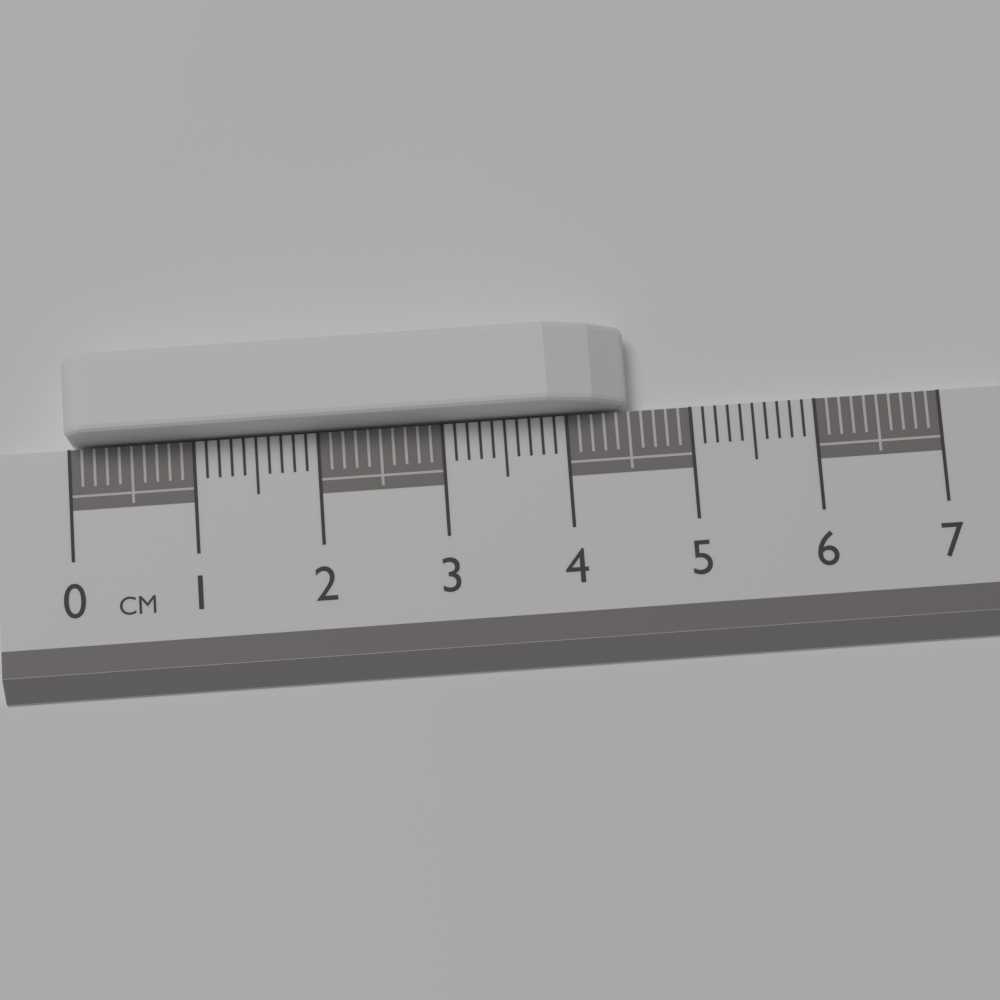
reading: 4.5 cm
